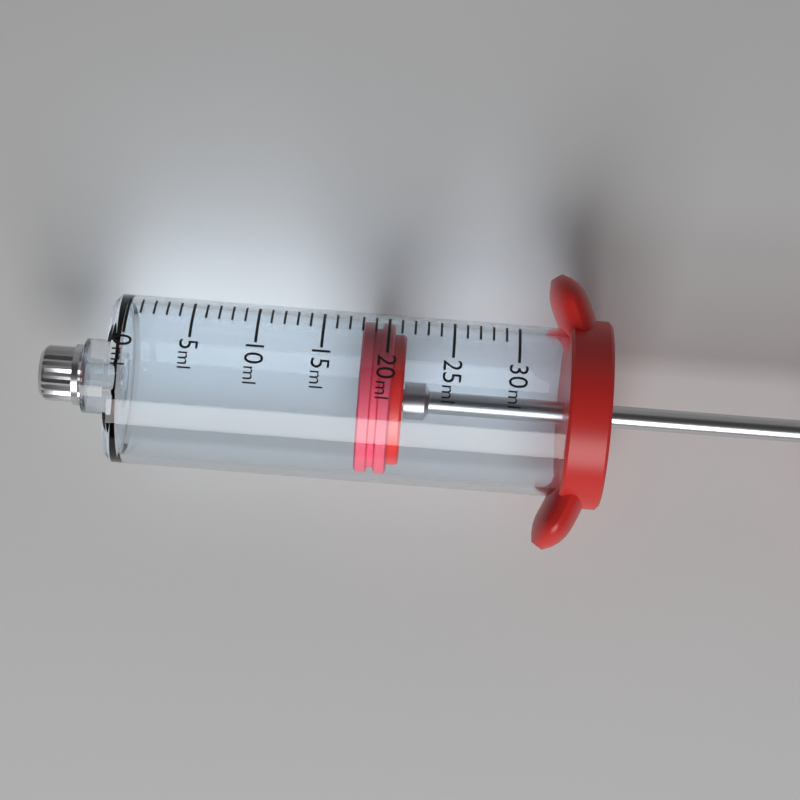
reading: 18 ml
